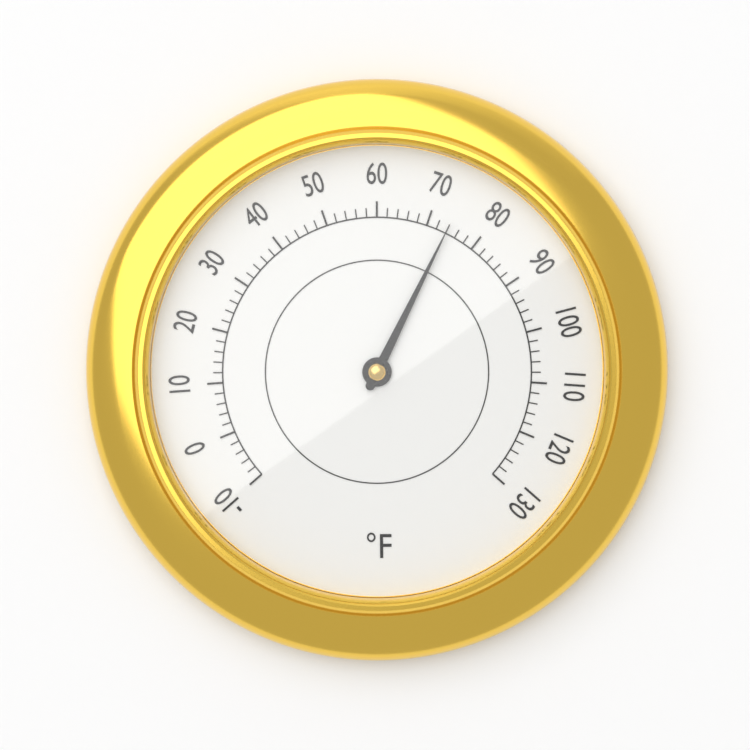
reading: 74 °F
